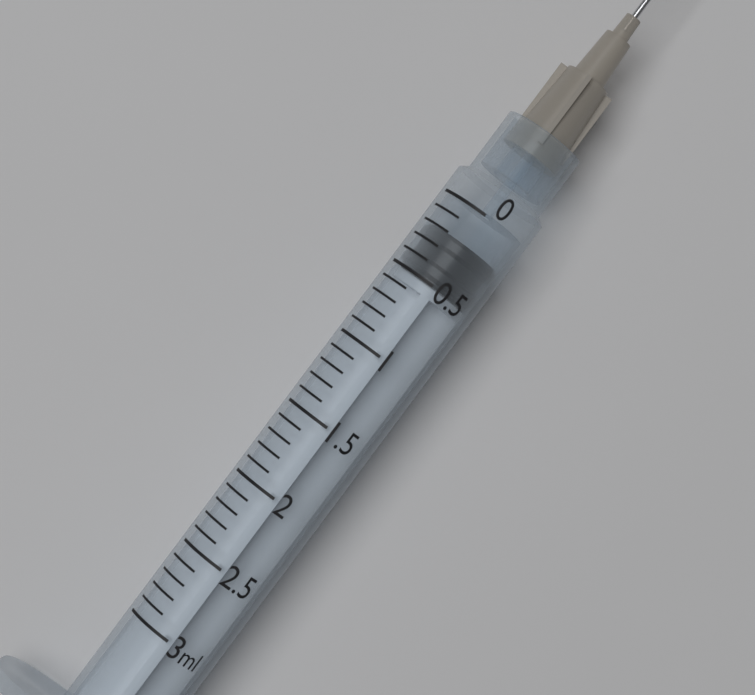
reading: 0.2 ml
